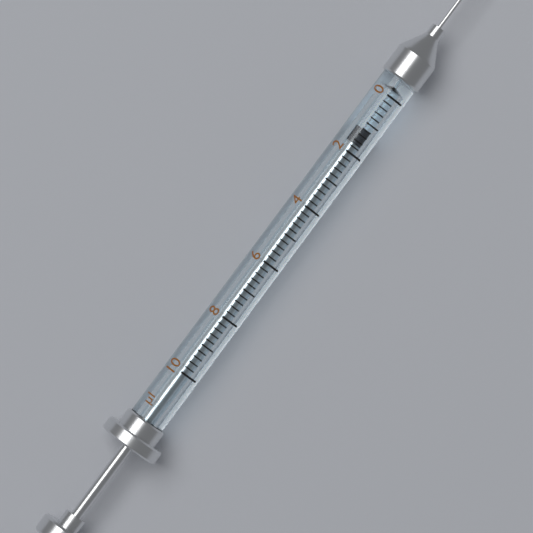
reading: 1.2 µl
